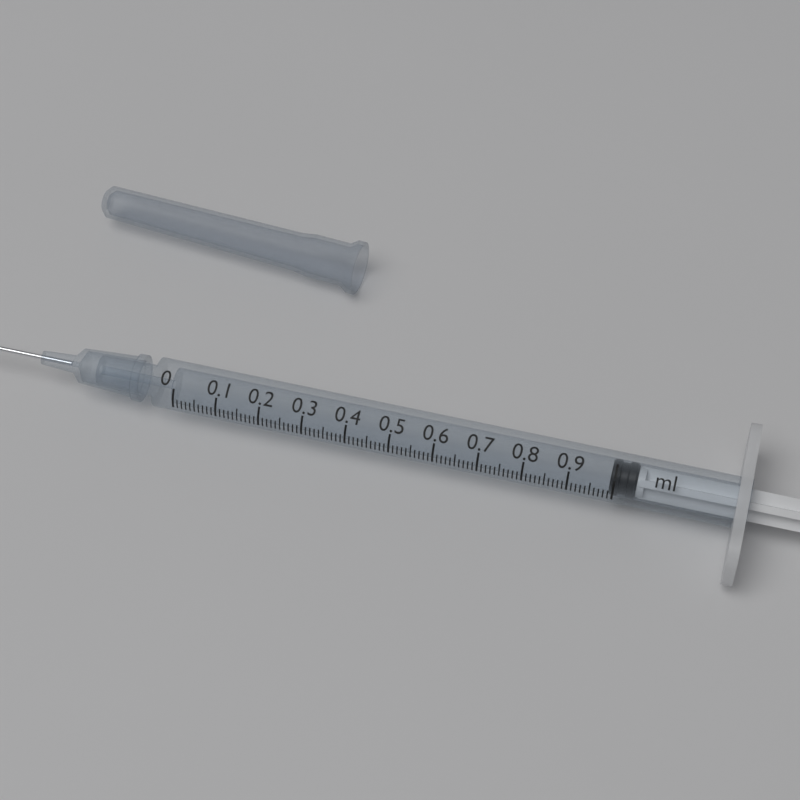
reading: 0.99 ml
